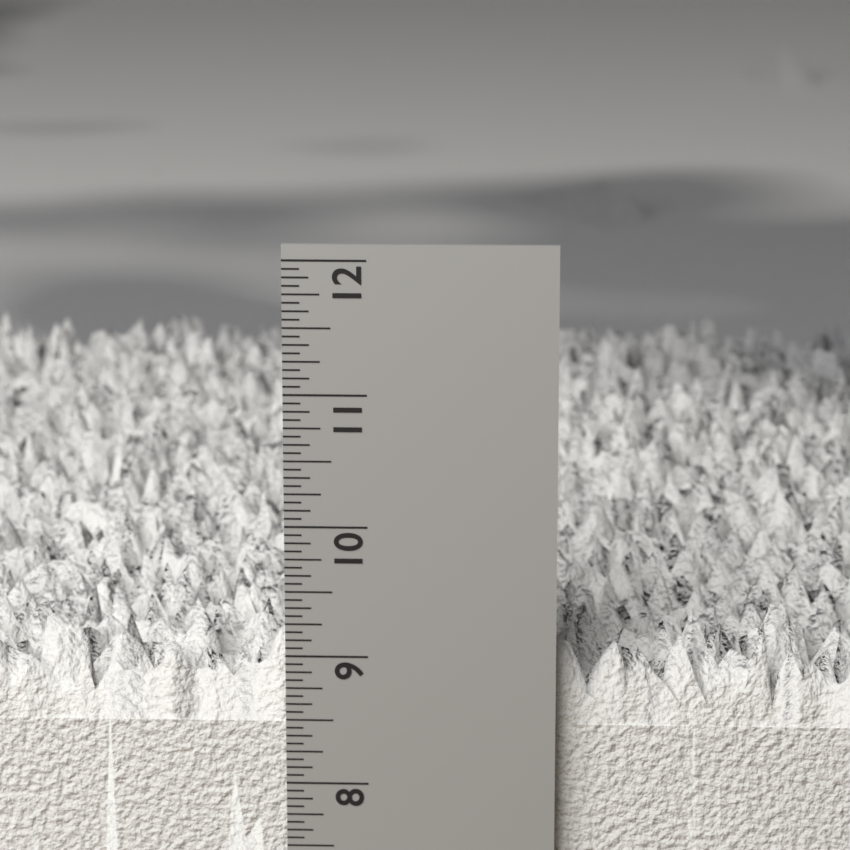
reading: 9.3750 in
